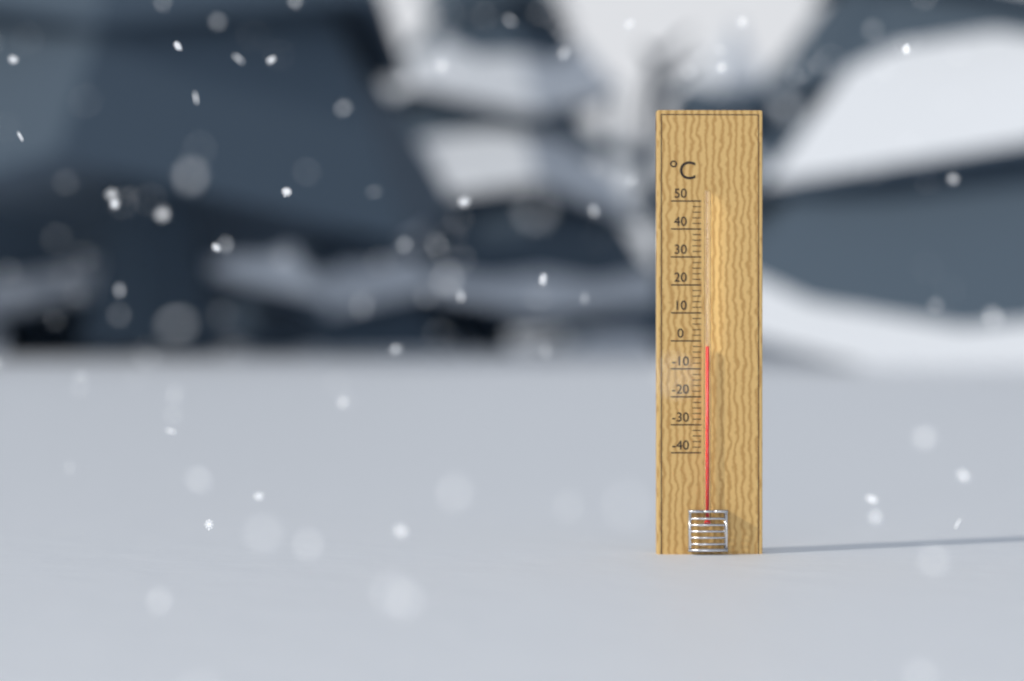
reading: -2 °C
